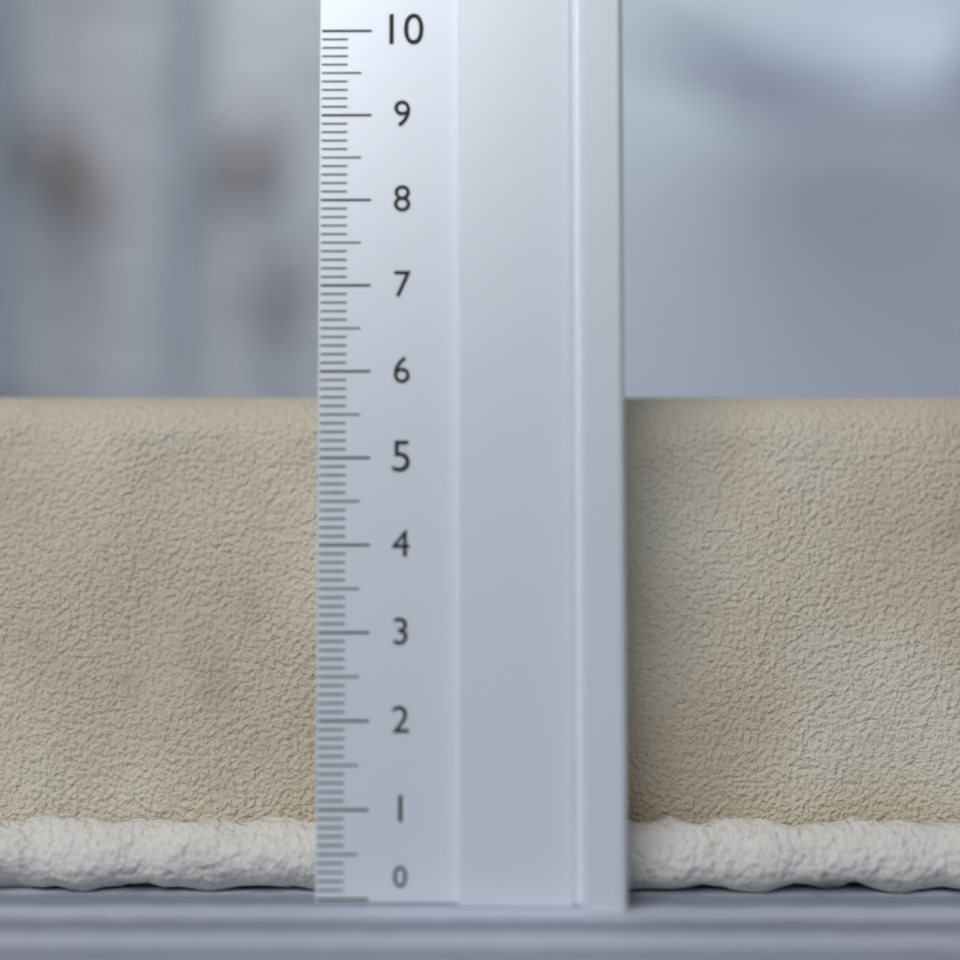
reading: 5.9 (no unit)
